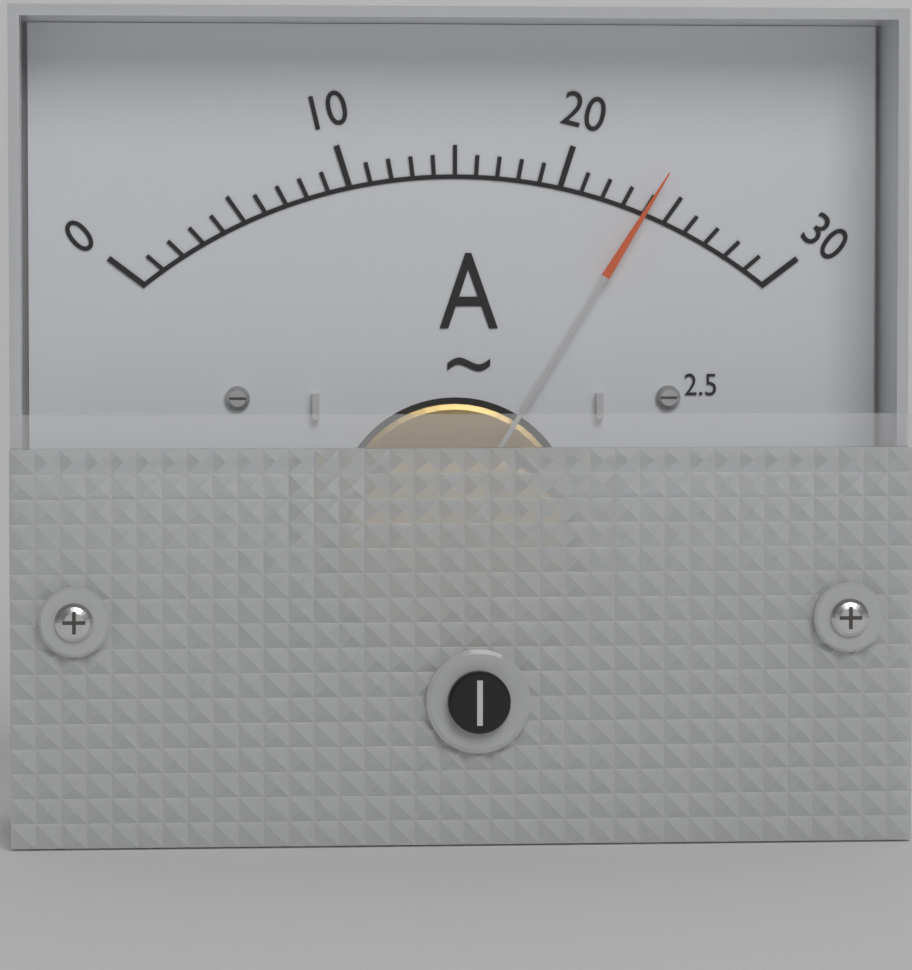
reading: 24 A
